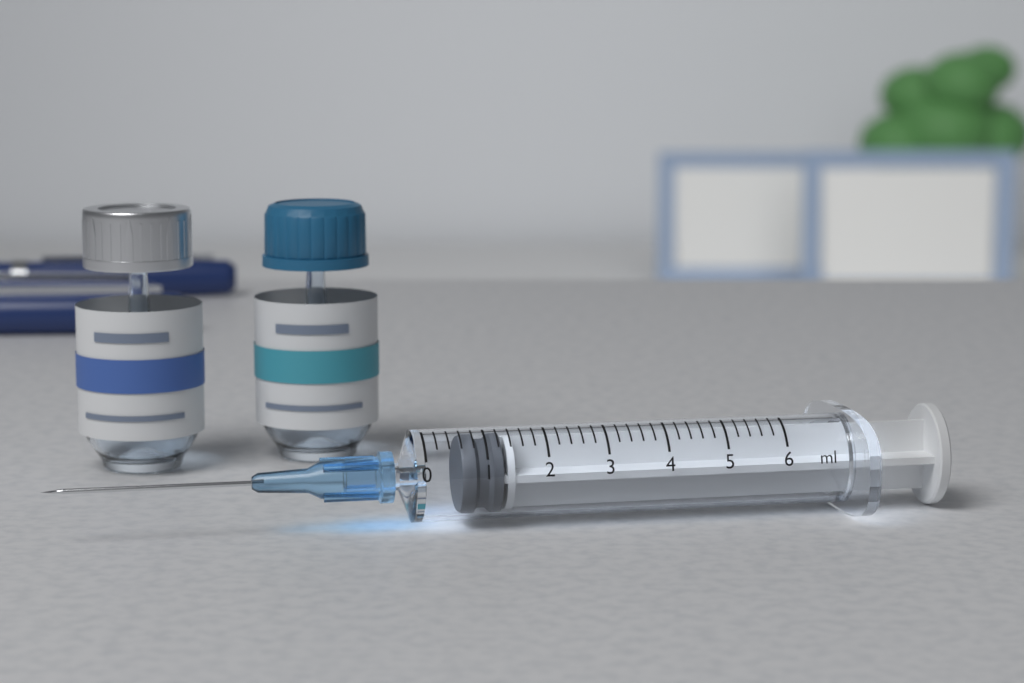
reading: 0.6 ml
